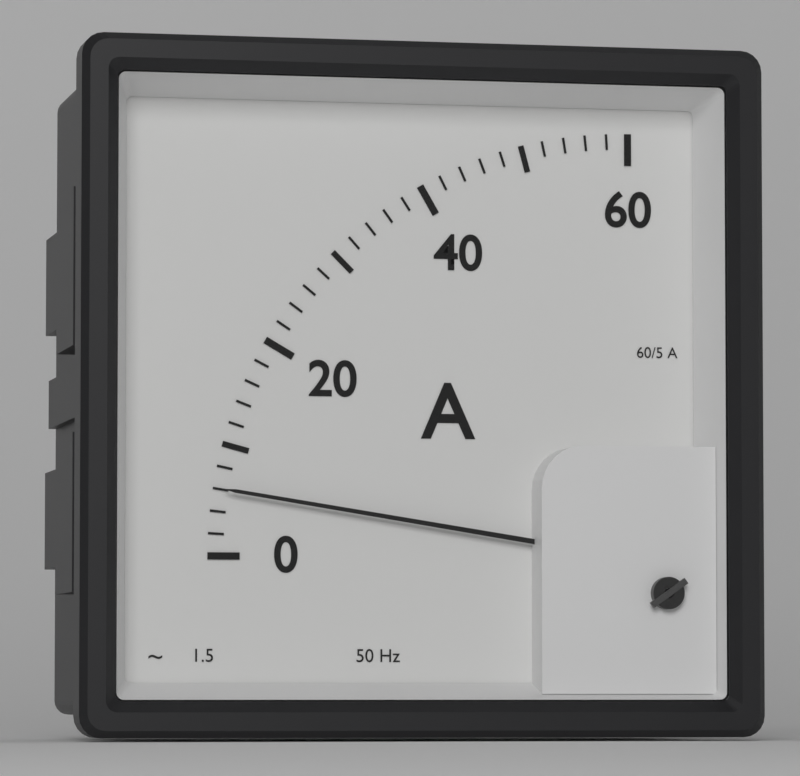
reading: 6 A
